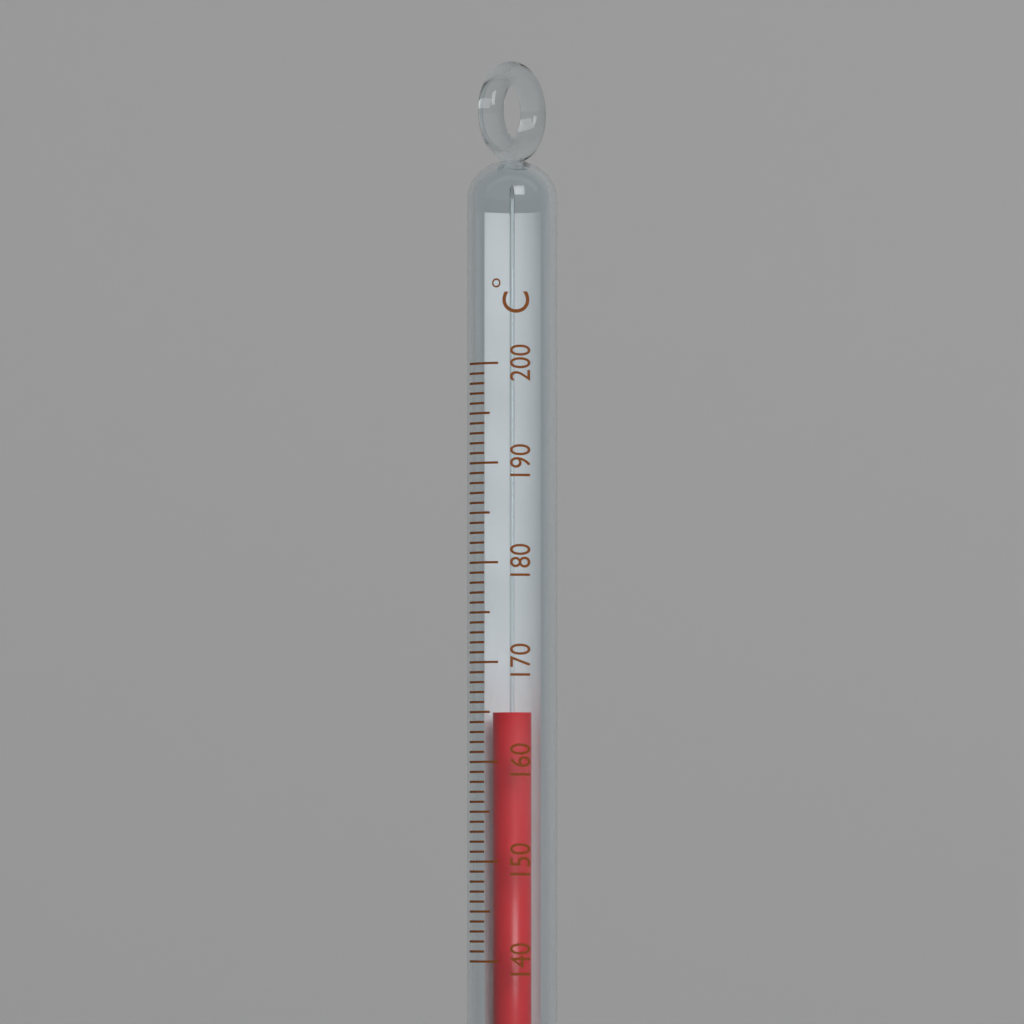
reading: 165 °C
